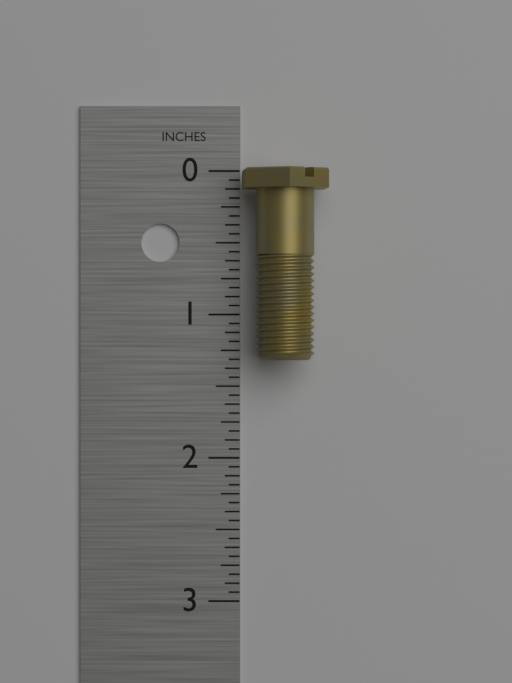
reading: 1.3125 in
